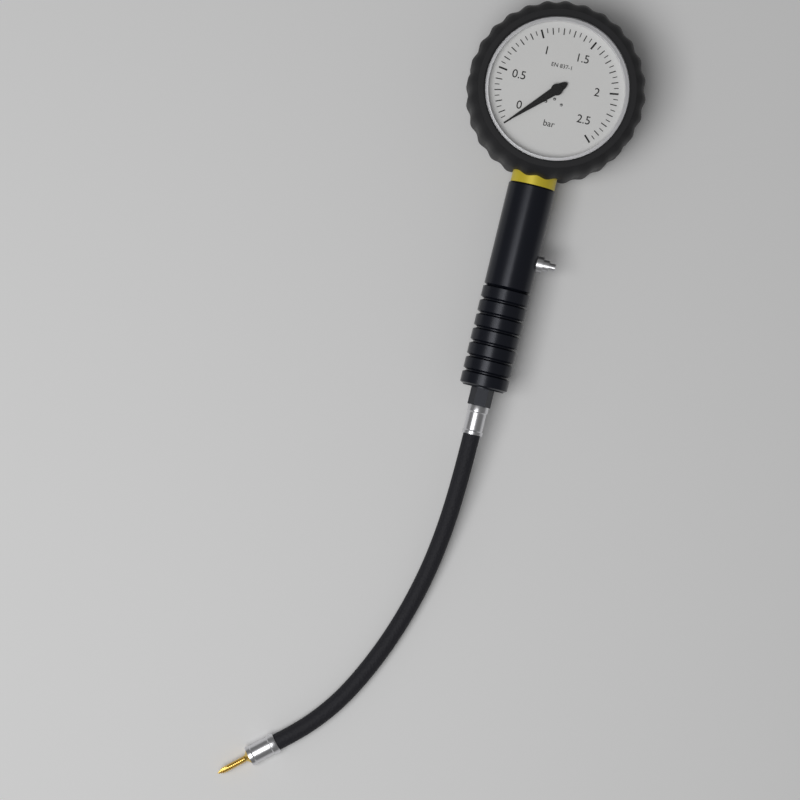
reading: 0.00 bar
